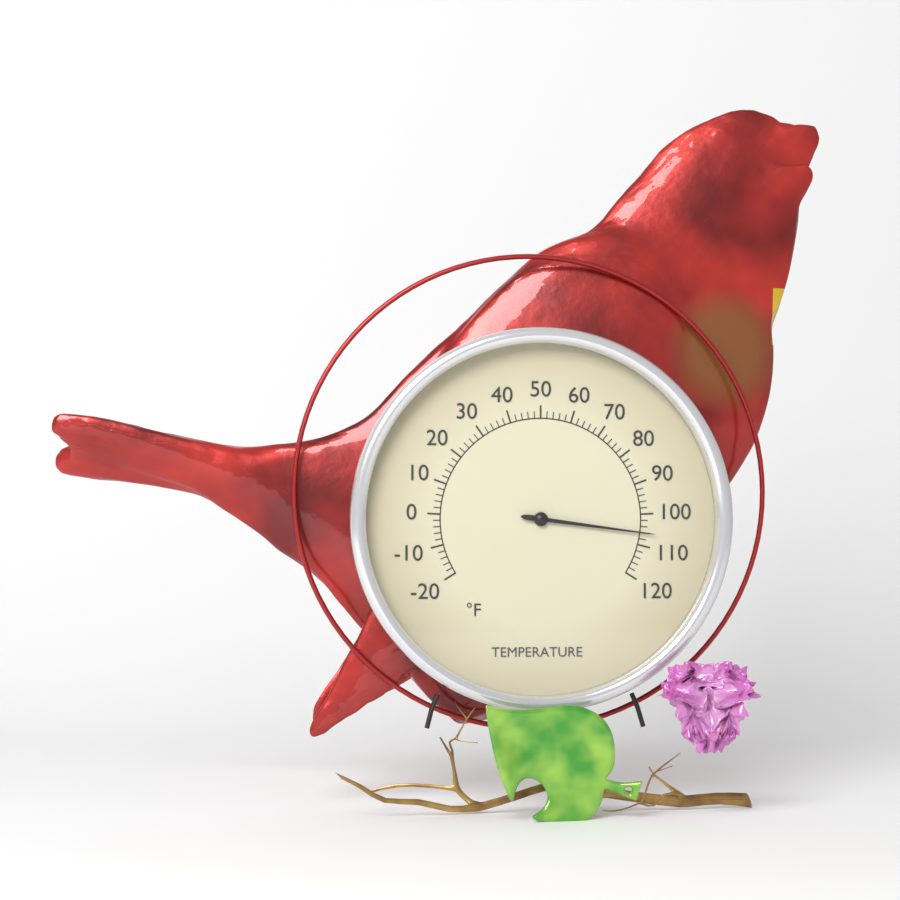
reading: 106 °F
